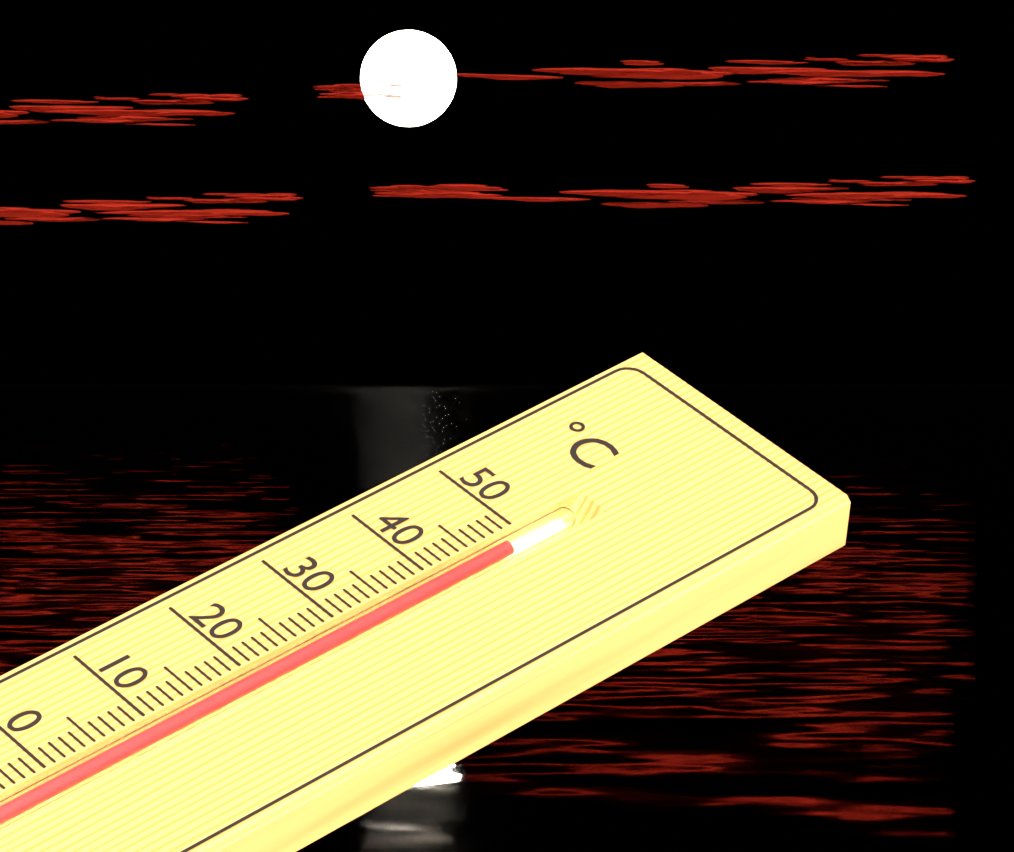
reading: 48 °C
